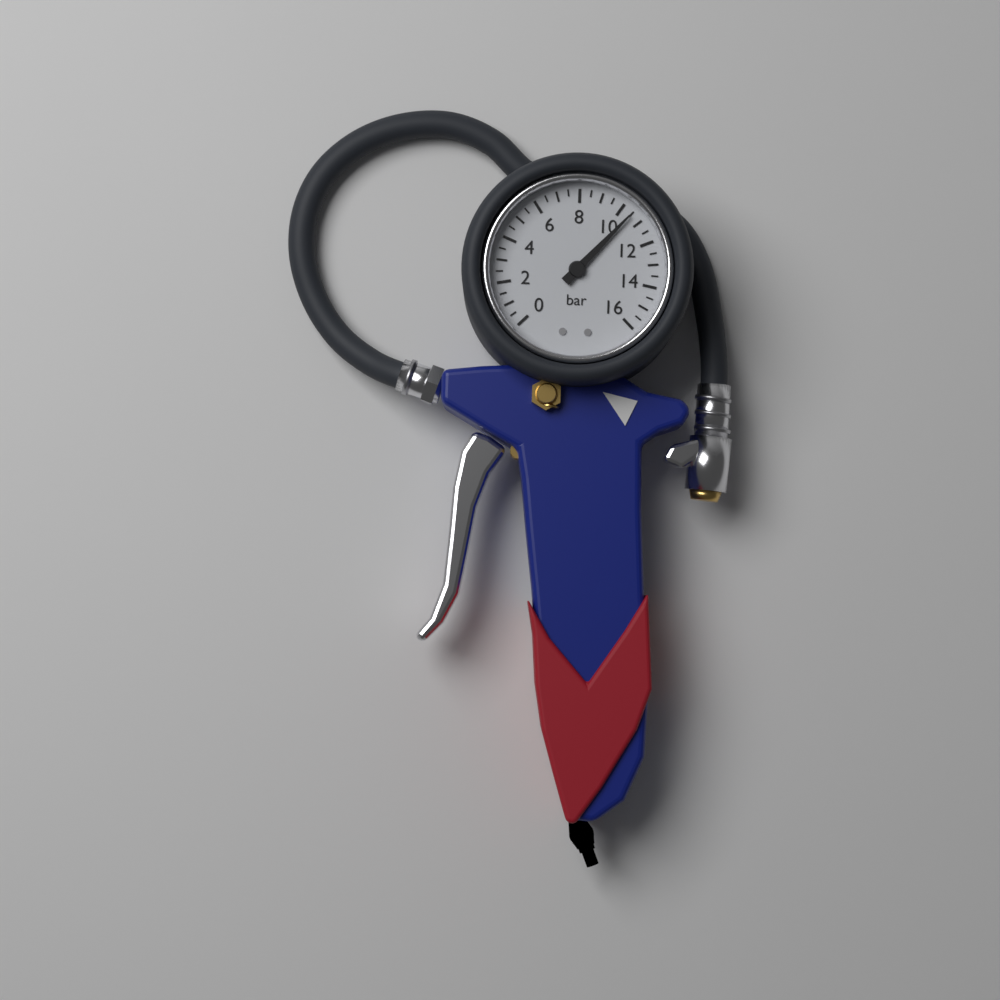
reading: 10.5 bar
